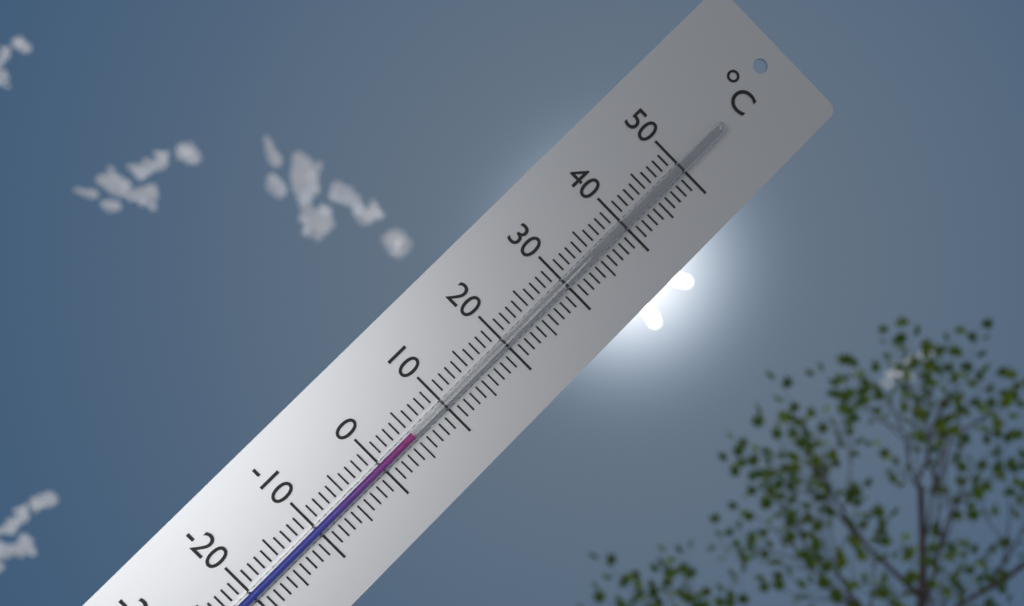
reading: 5 °C
